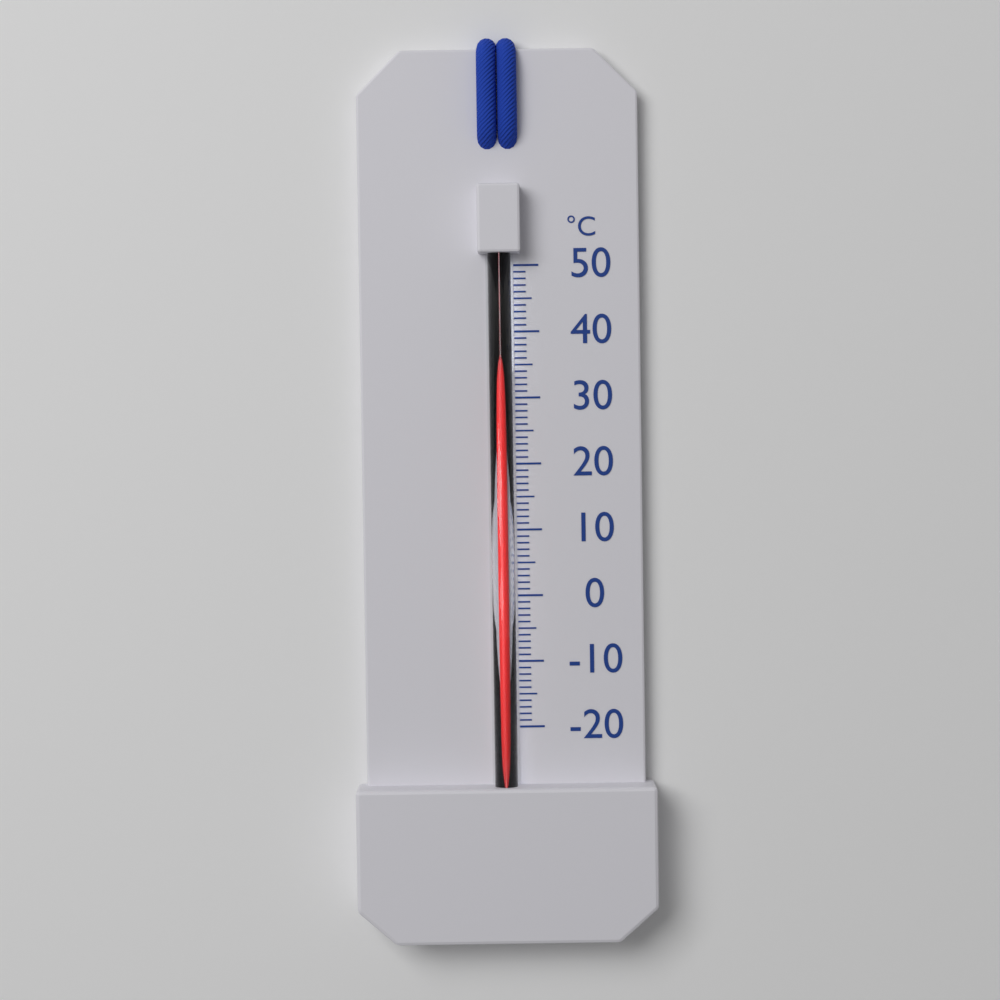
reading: 35 °C
